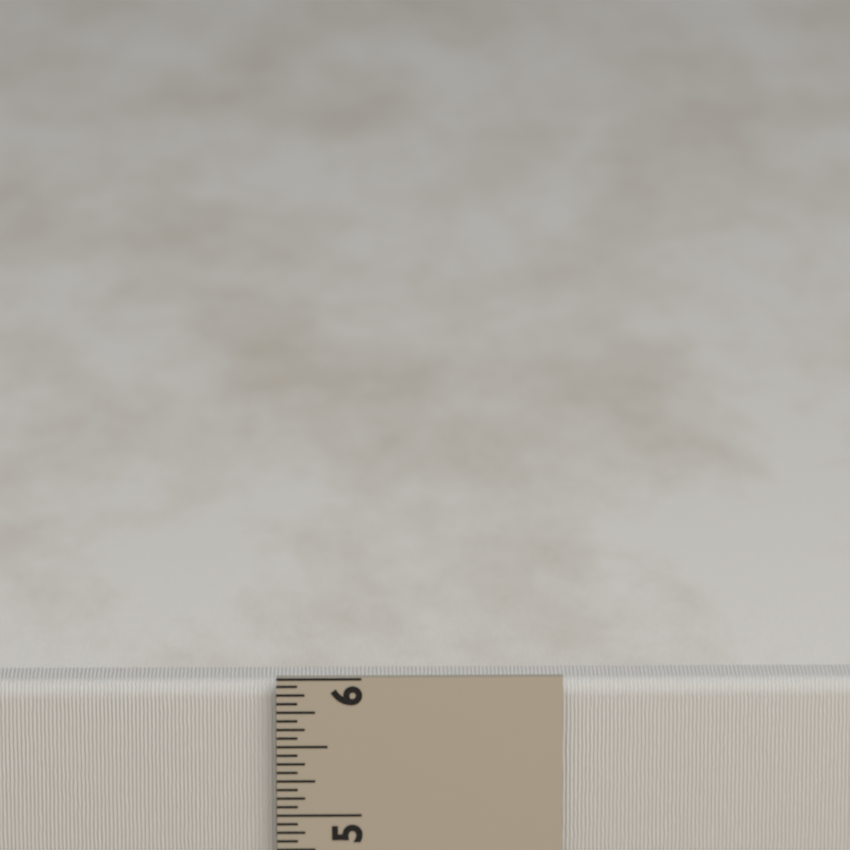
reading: 5.9375 in
